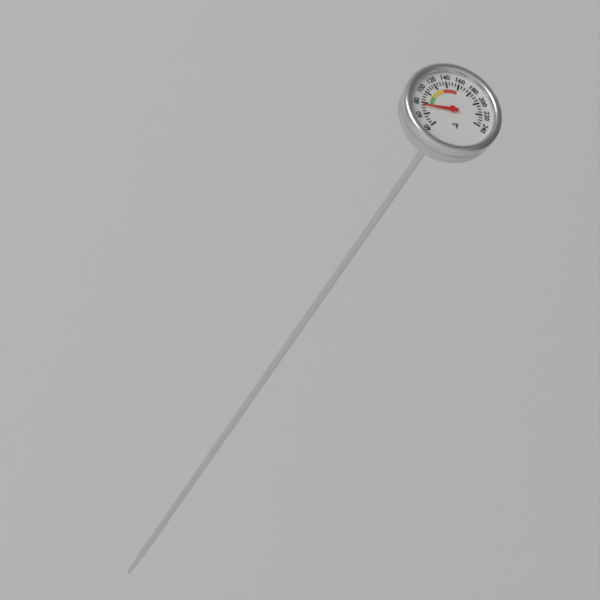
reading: 75 °F
